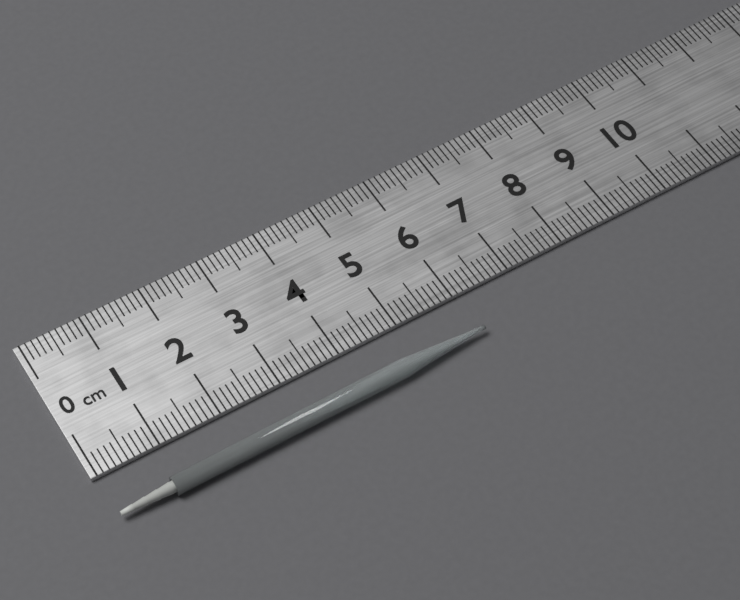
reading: 6.1 cm
